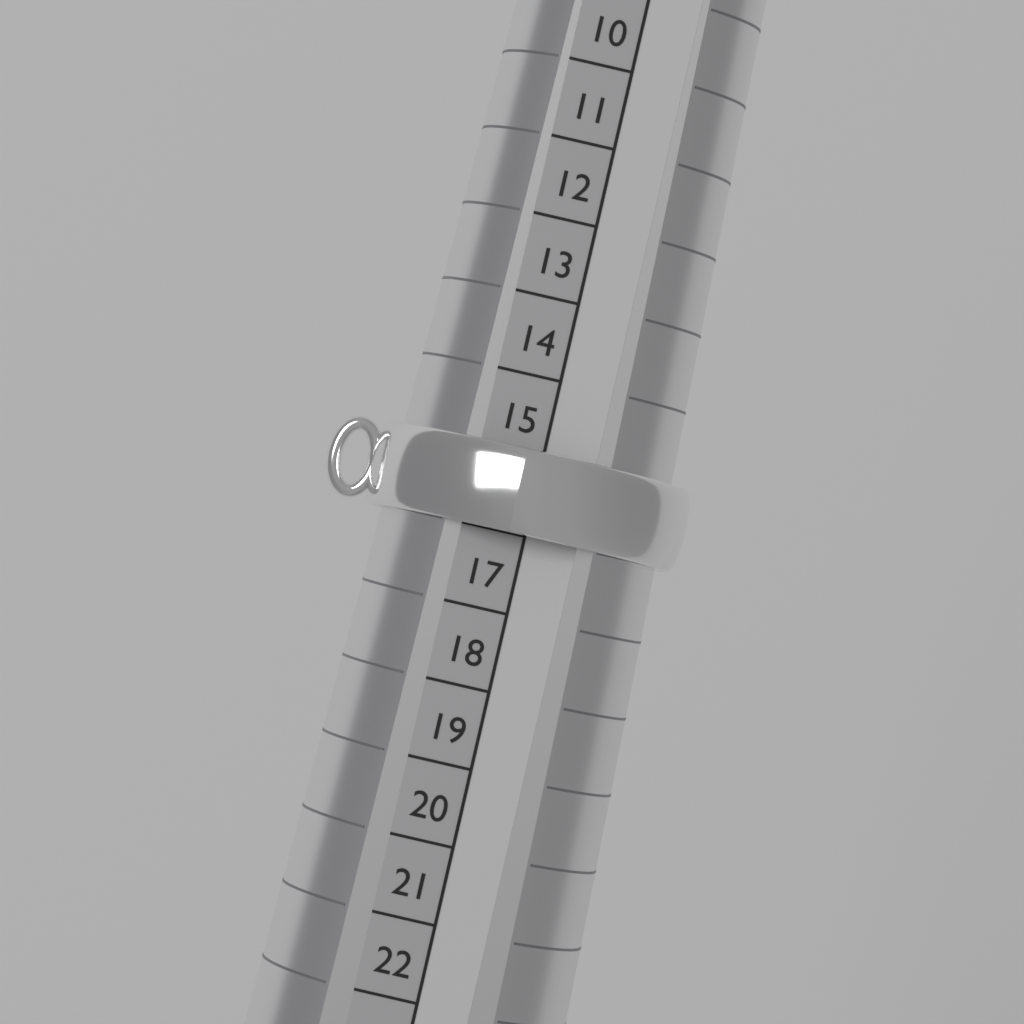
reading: 16 (no unit)
